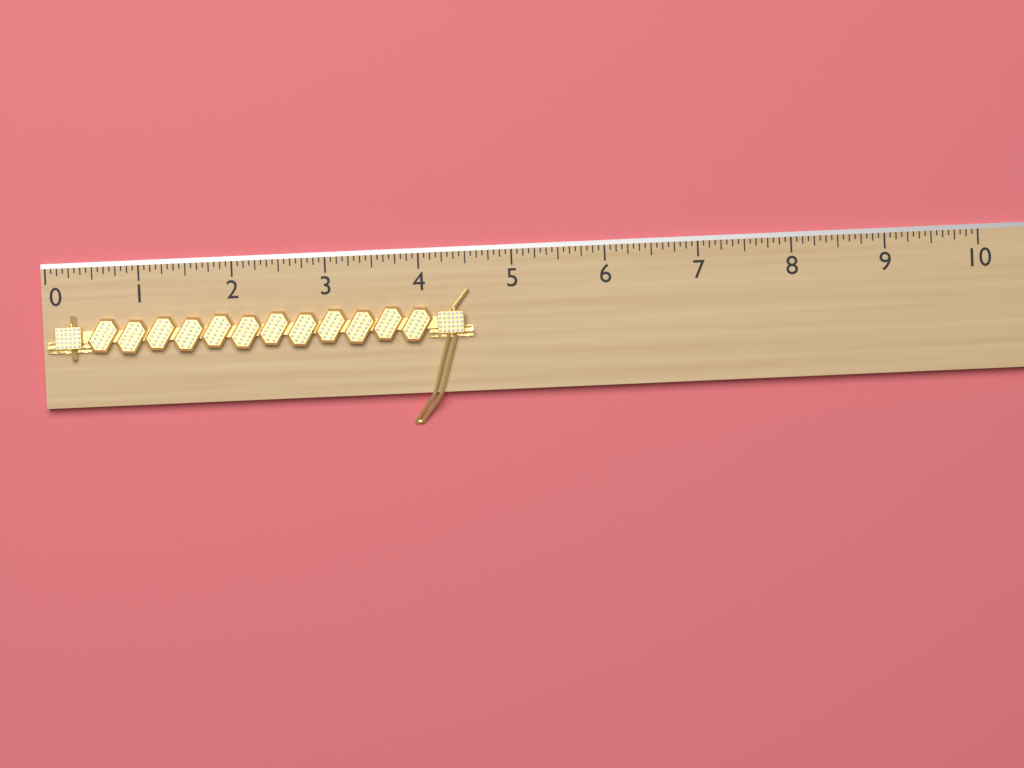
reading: 4.5625 (no unit)
